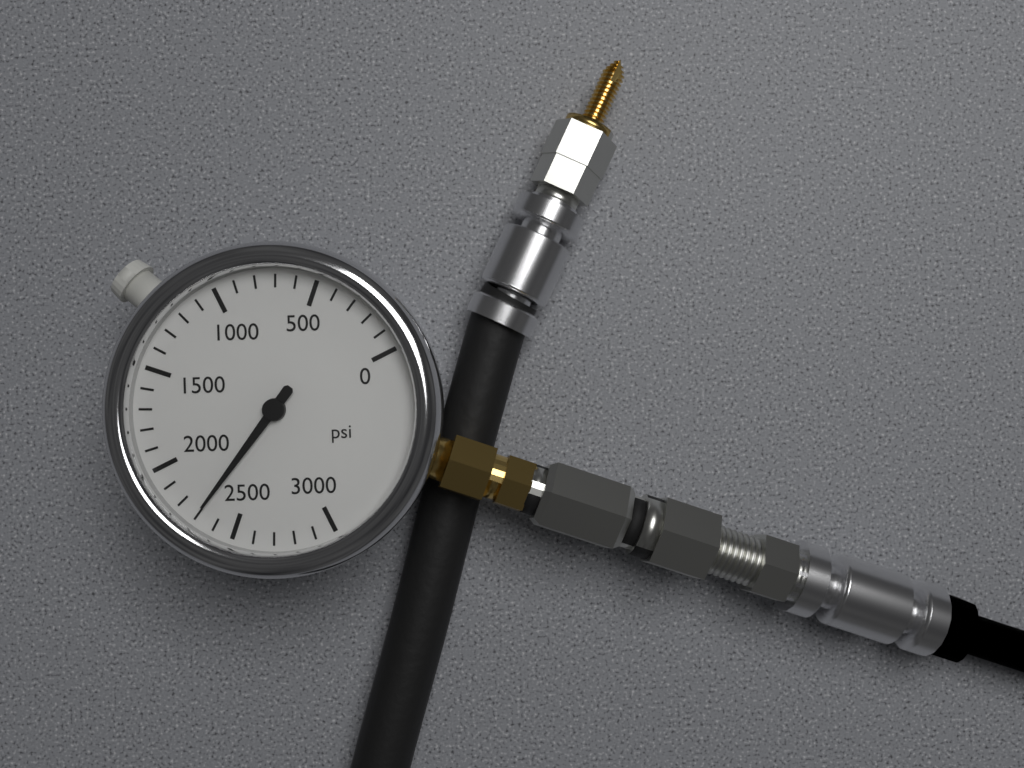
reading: 2300 psi
